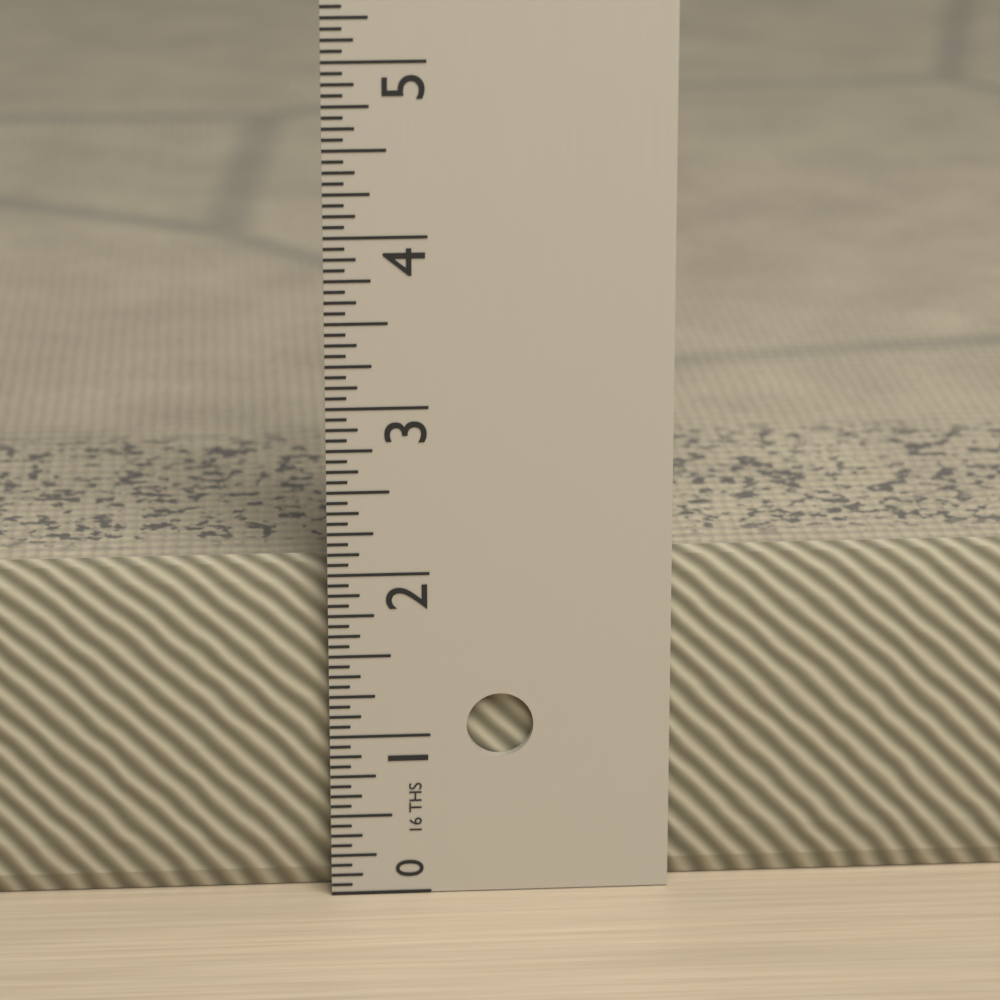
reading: 2.0625 in
